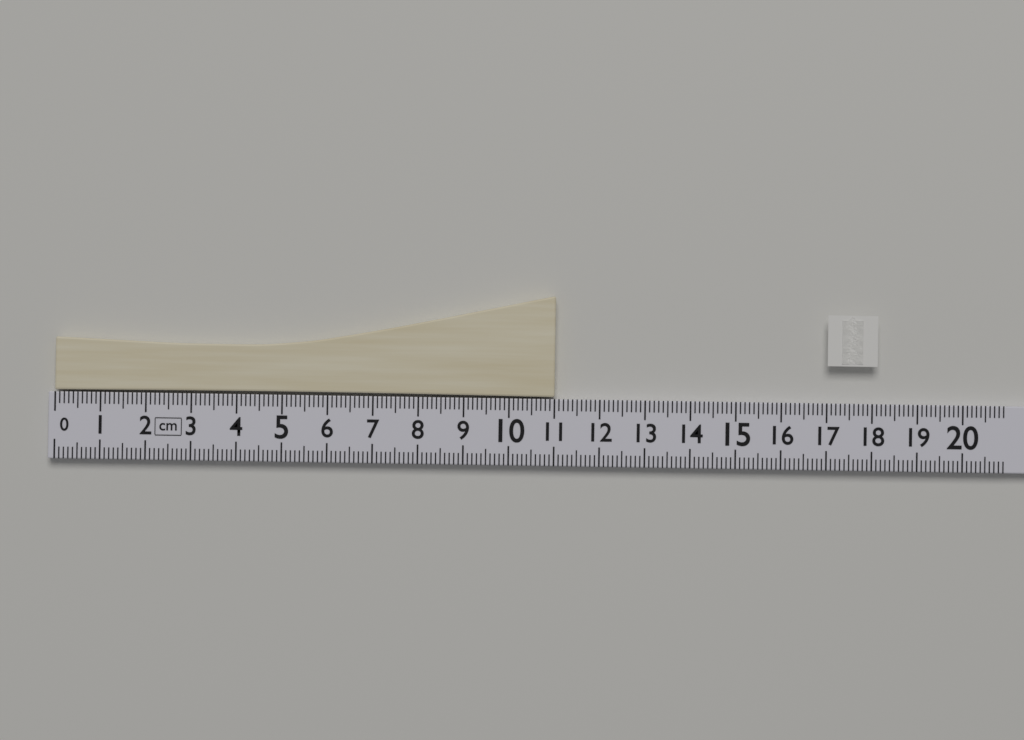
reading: 11.0 cm
